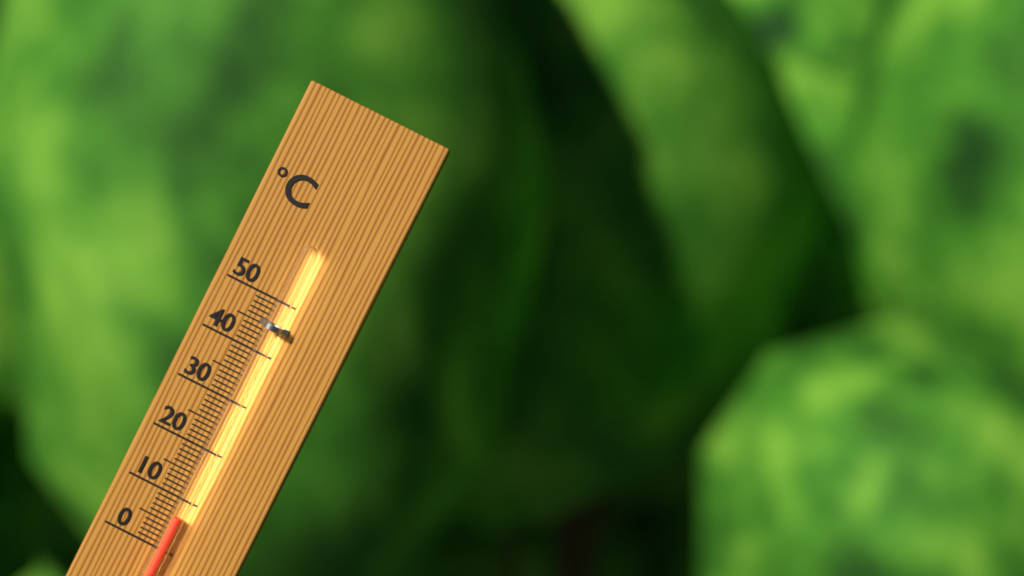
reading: 7 °C
